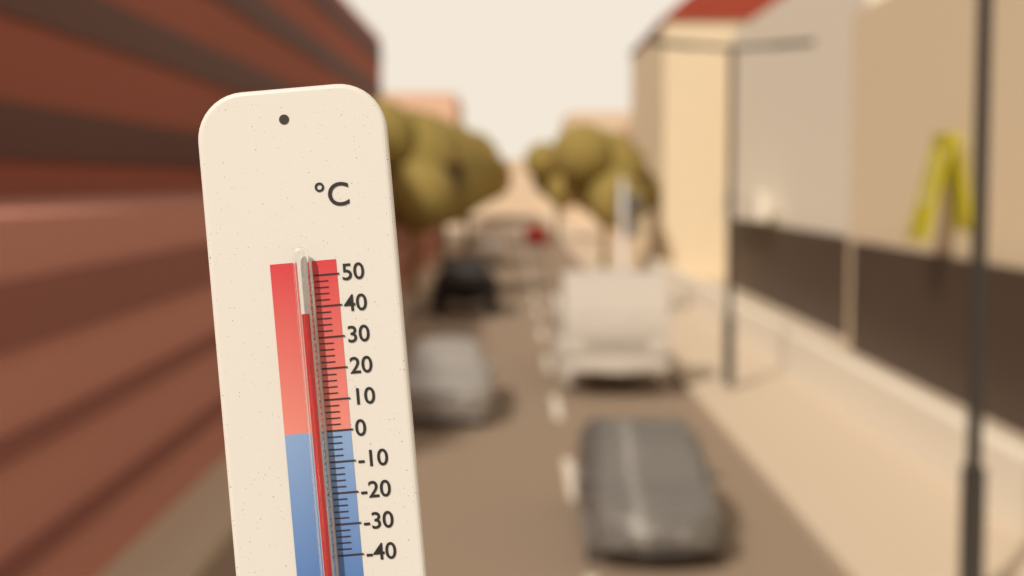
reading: 38 °C
